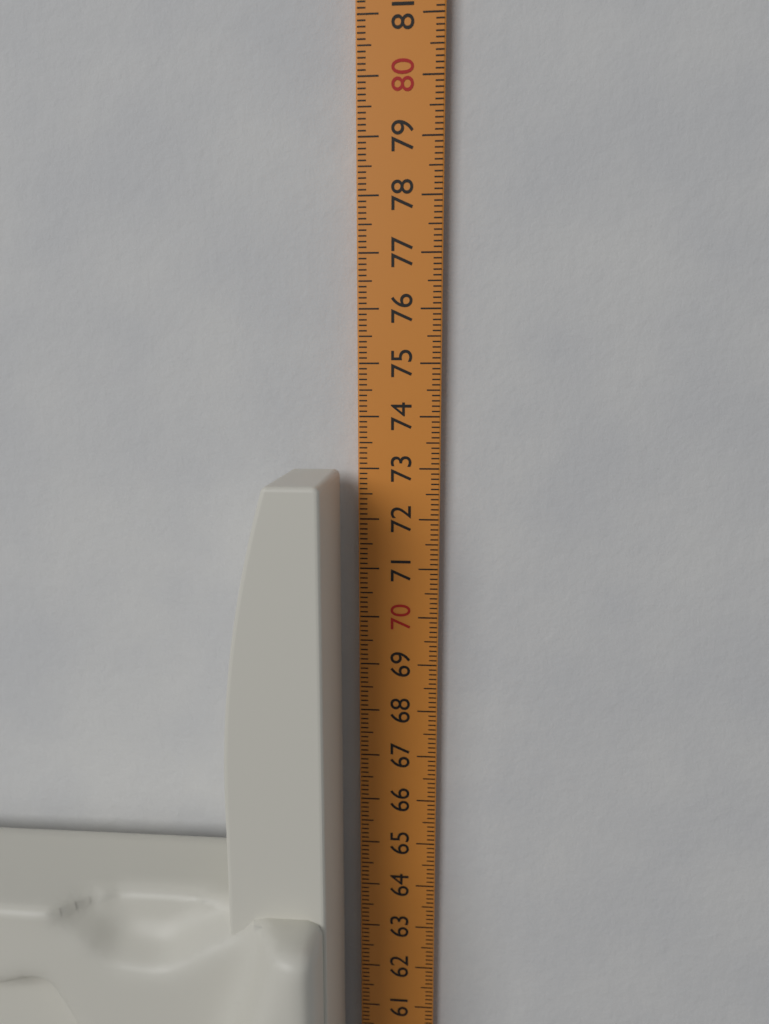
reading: 73.0 cm
